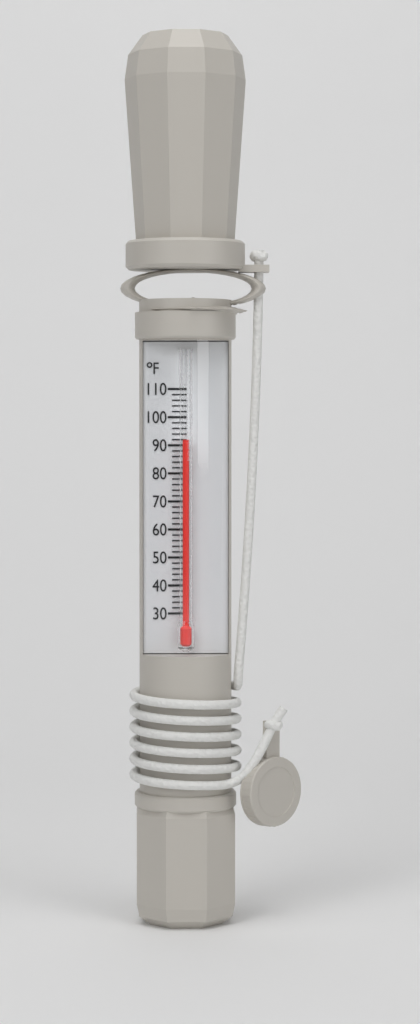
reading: 92 °F
